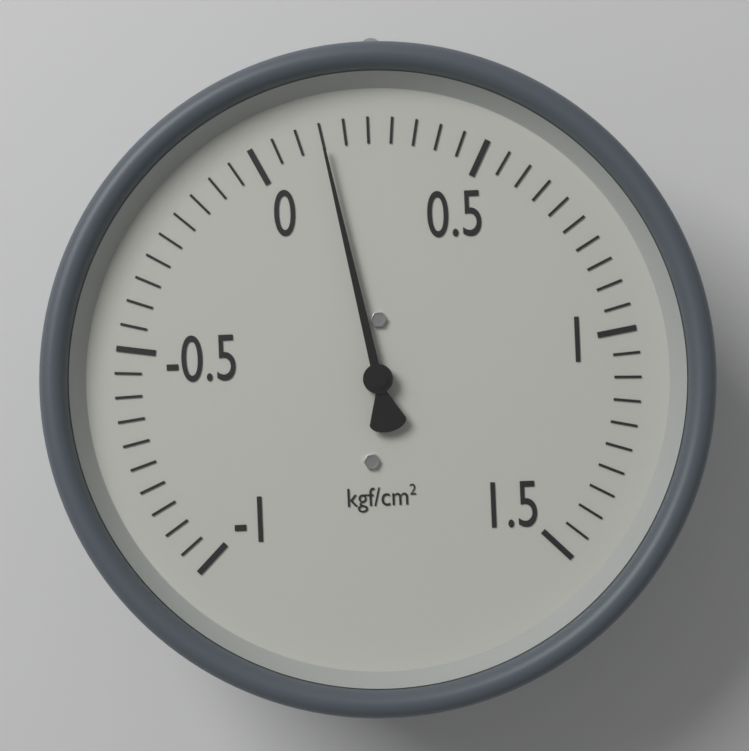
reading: 0.15 kgf/cm²
